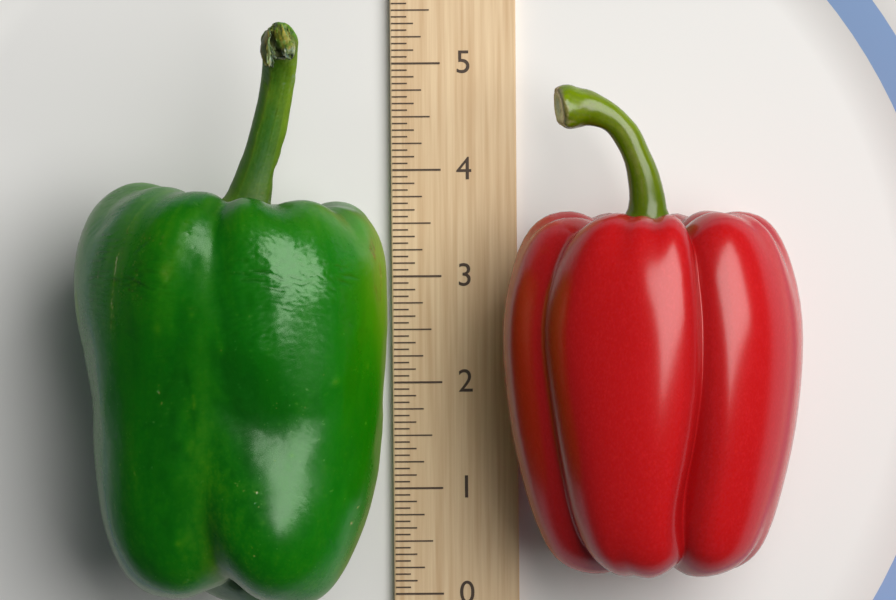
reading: 5.3125 (no unit)
